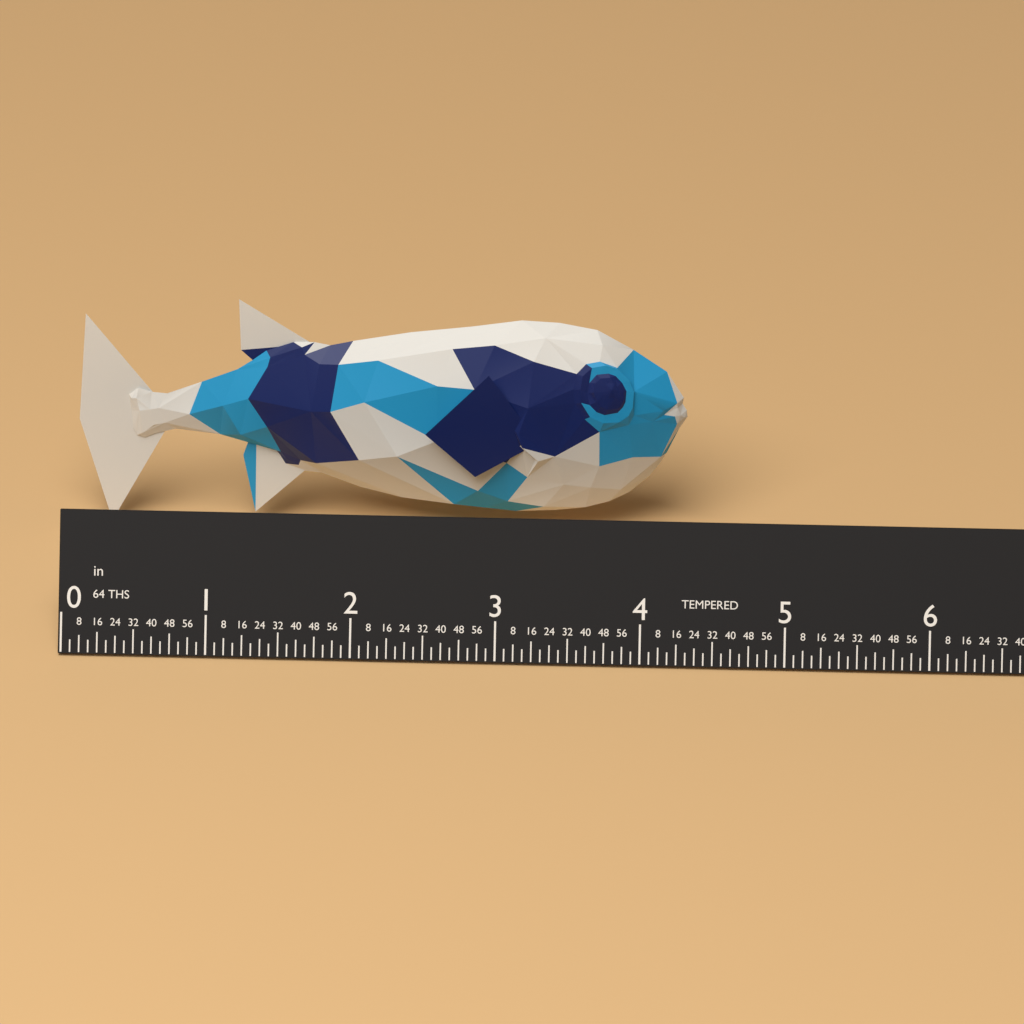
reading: 4.2500 in
